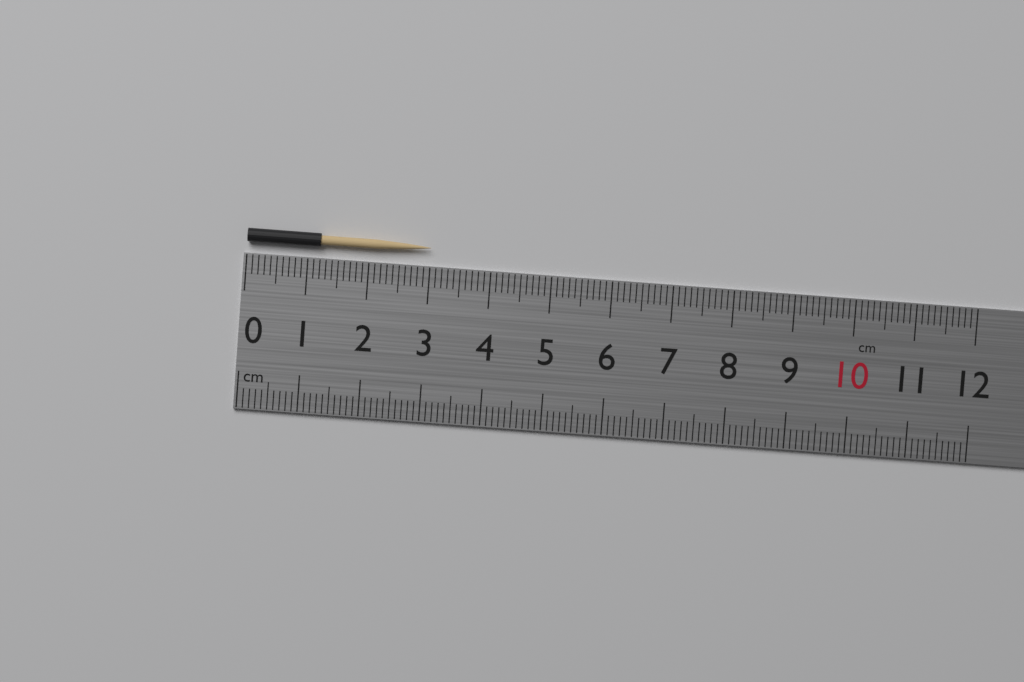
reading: 3.0 cm
